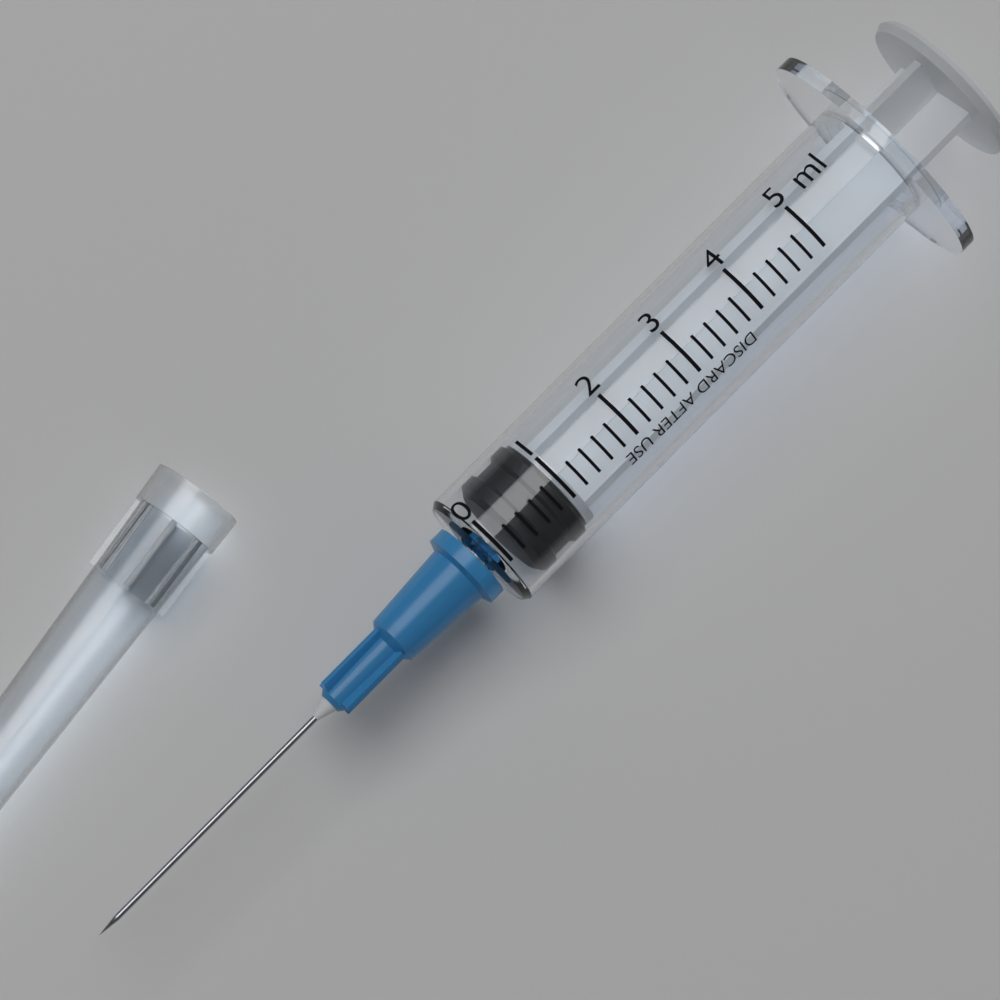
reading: 0.2 ml
